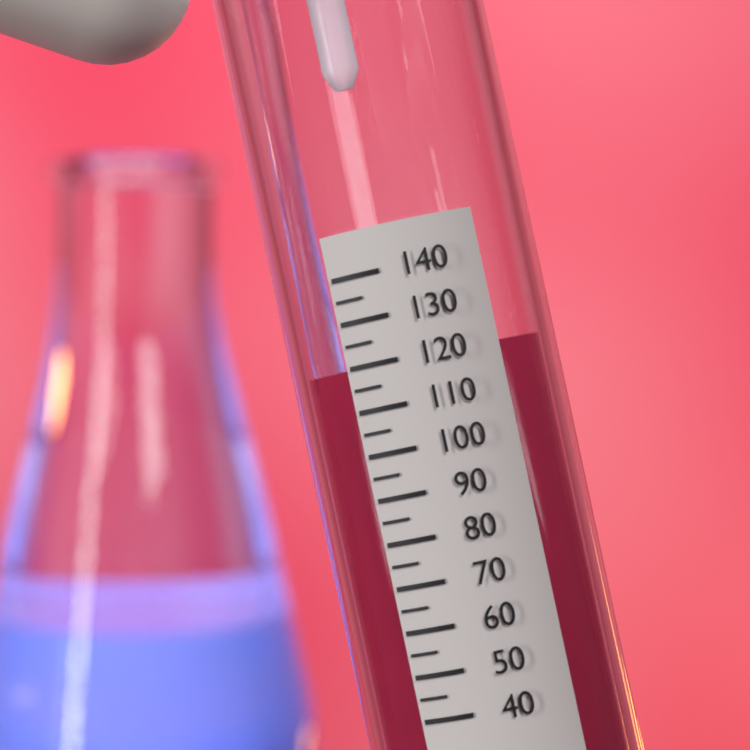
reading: 120 (no unit)
